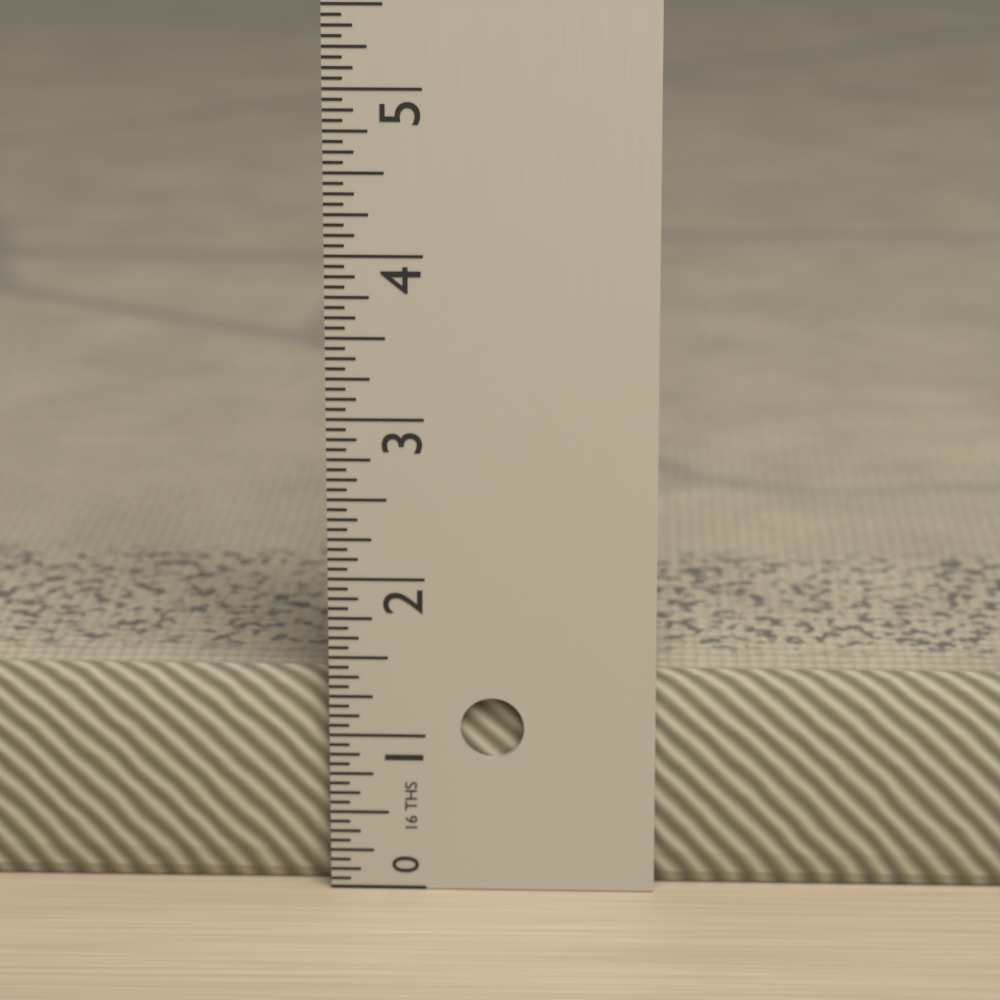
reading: 1.3750 in
